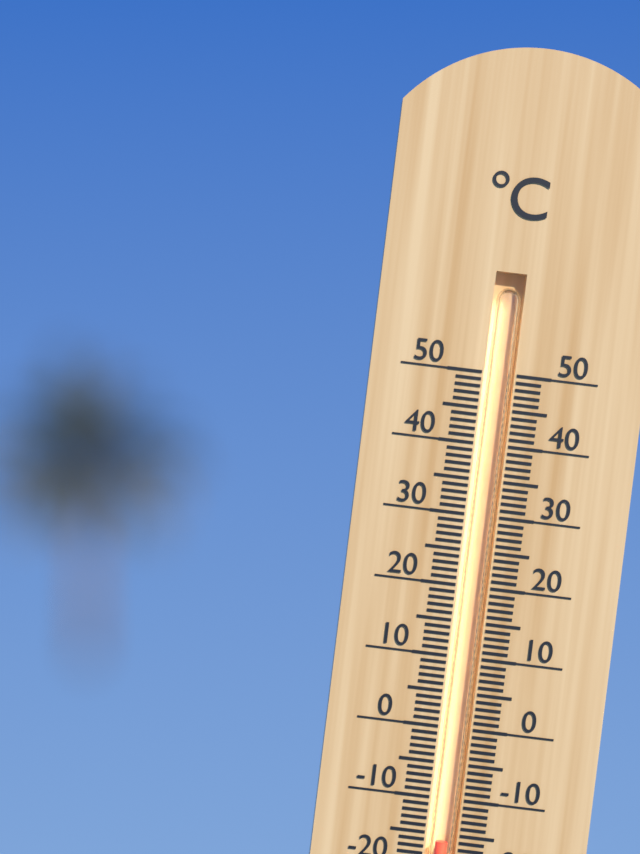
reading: -16 °C
